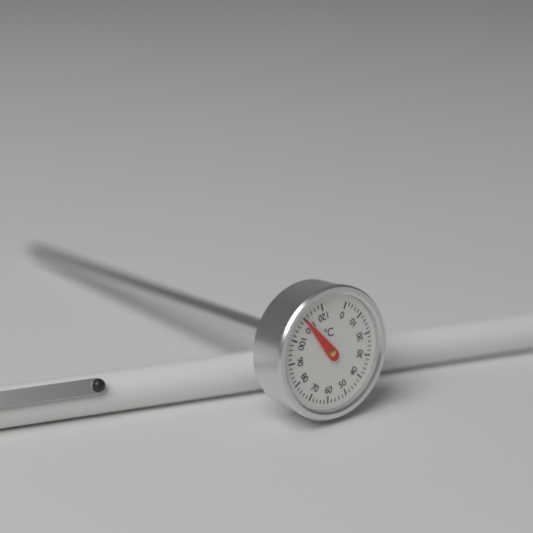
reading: 110 °C
